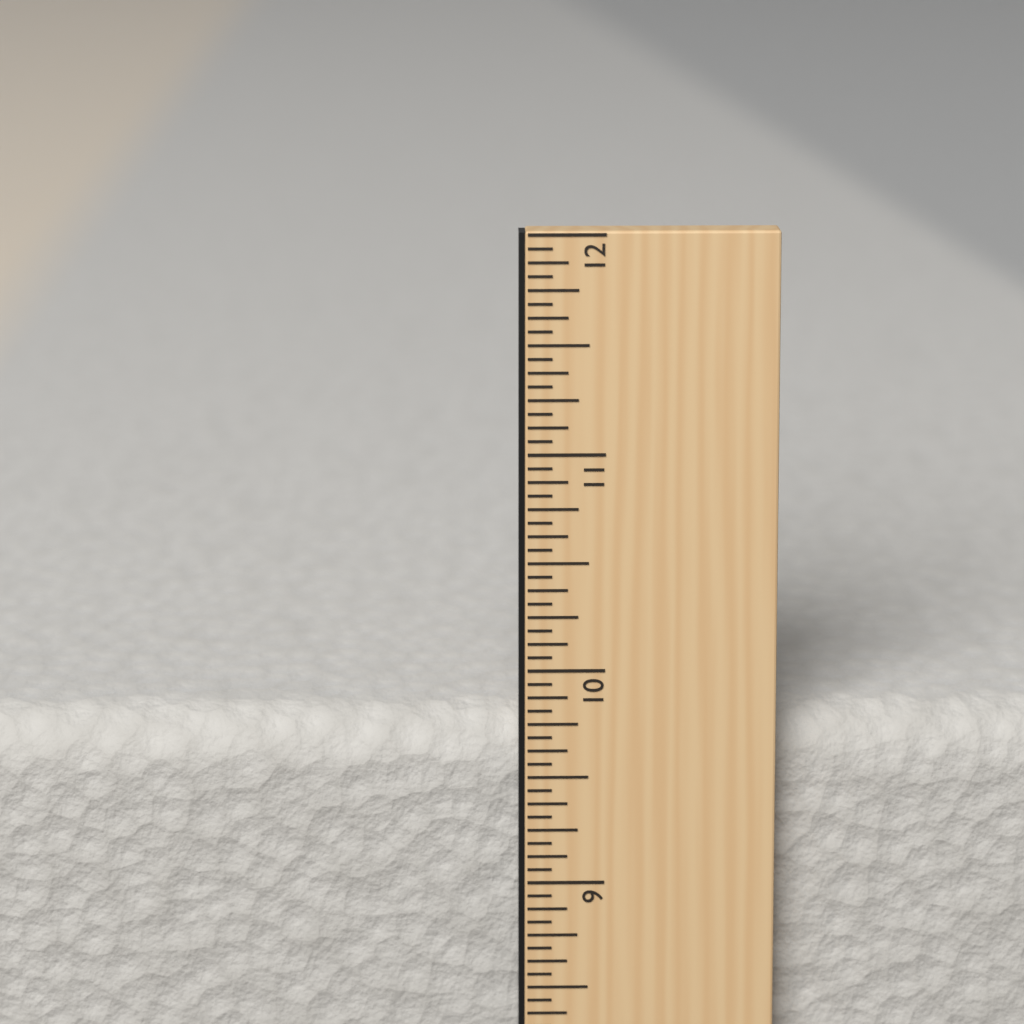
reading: 9.7500 in
